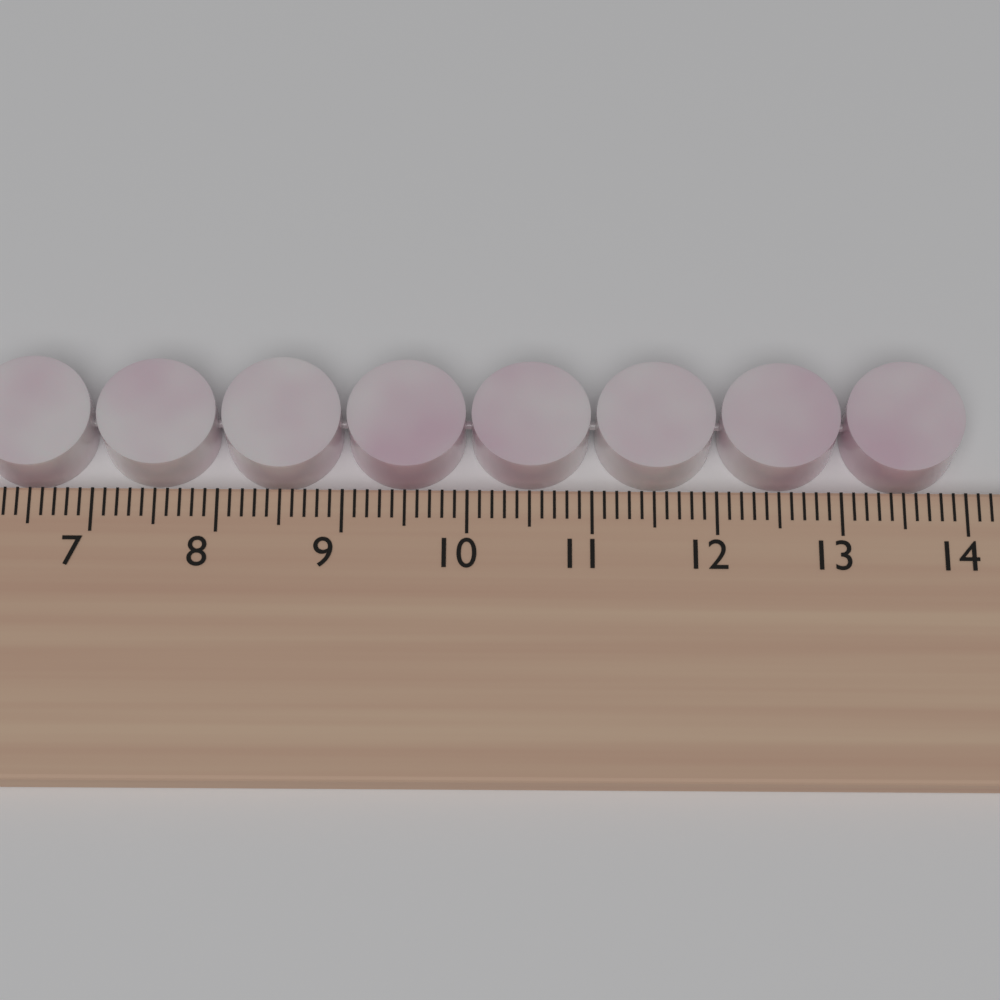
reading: 14.0 cm
